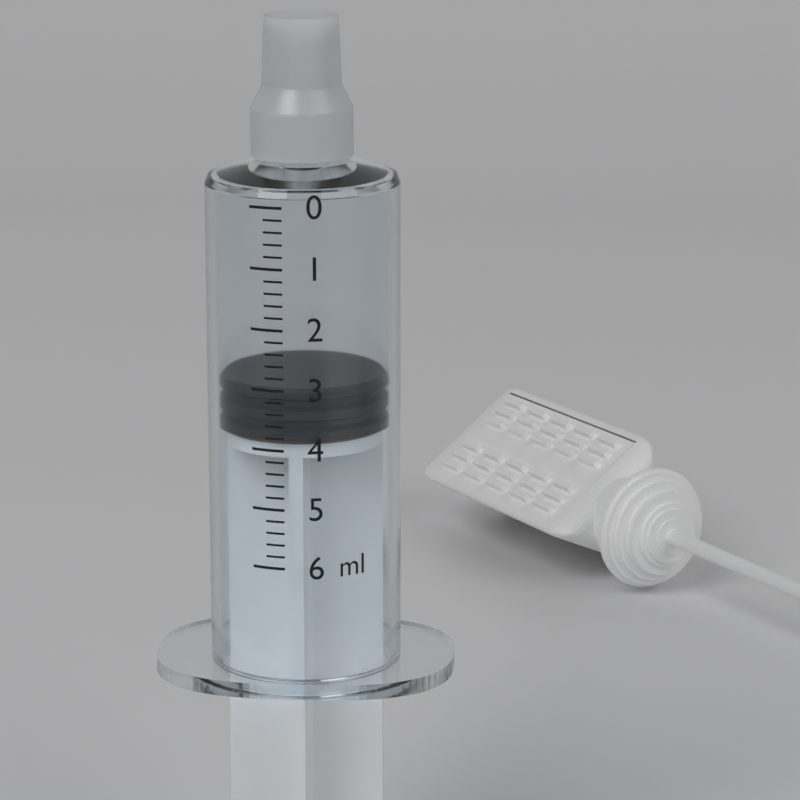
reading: 3.0 ml
